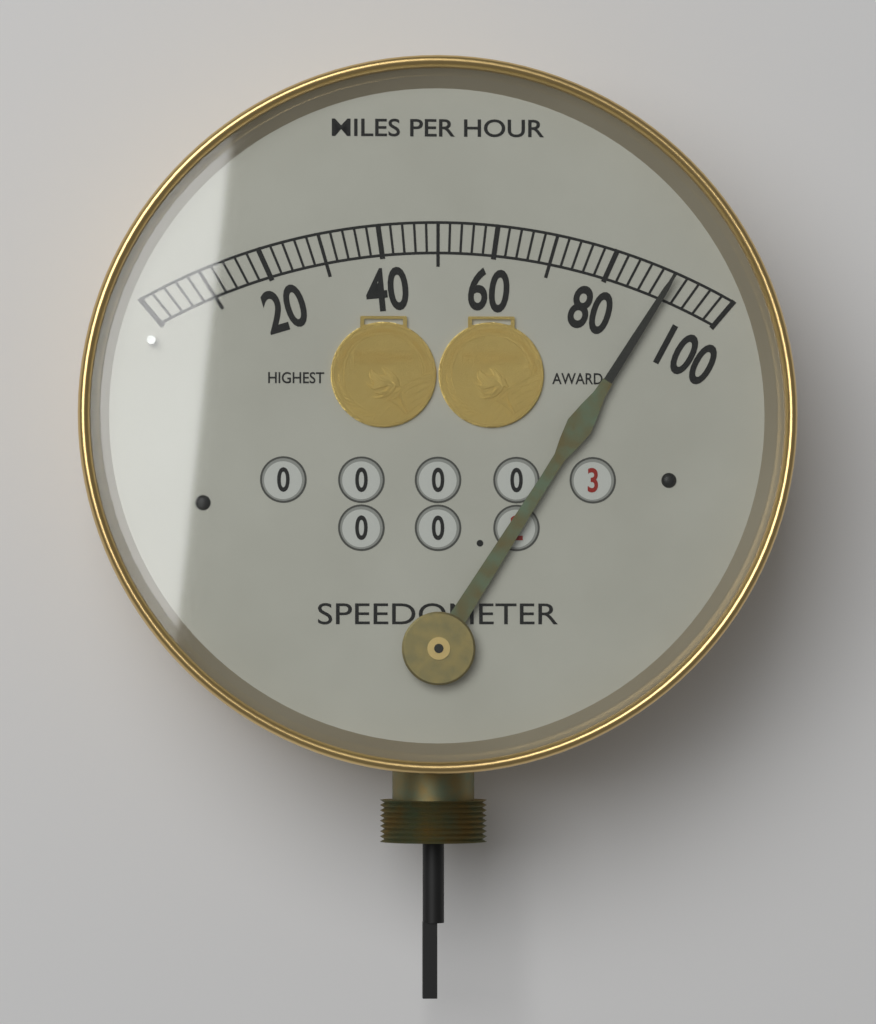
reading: 90 mph
